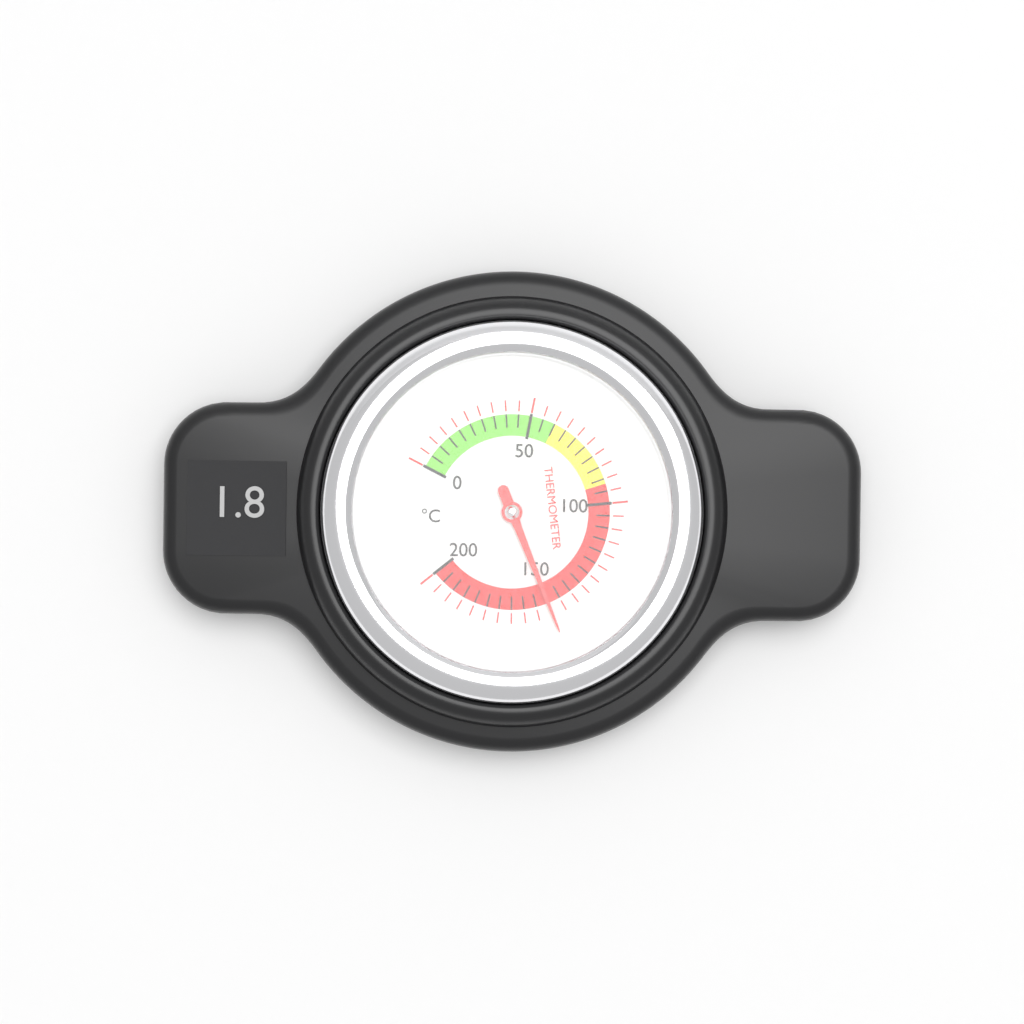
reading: 150 °C
